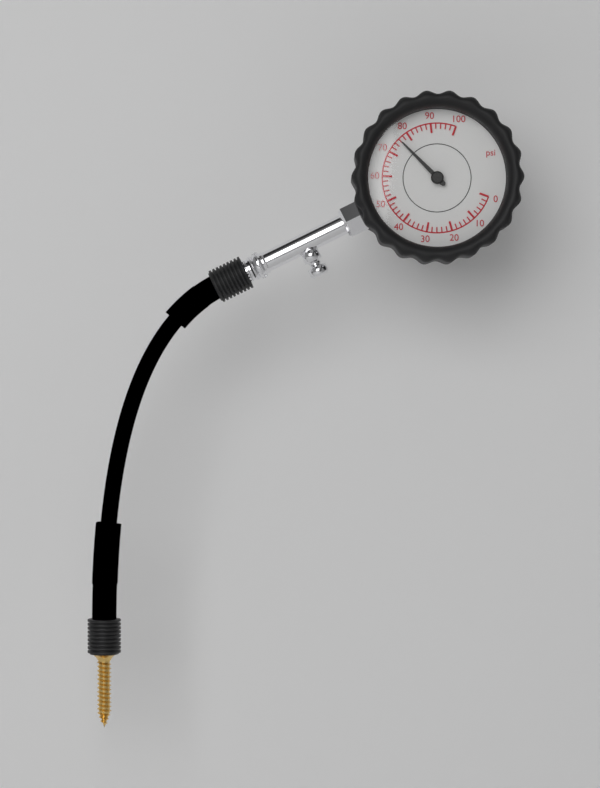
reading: 76 psi
